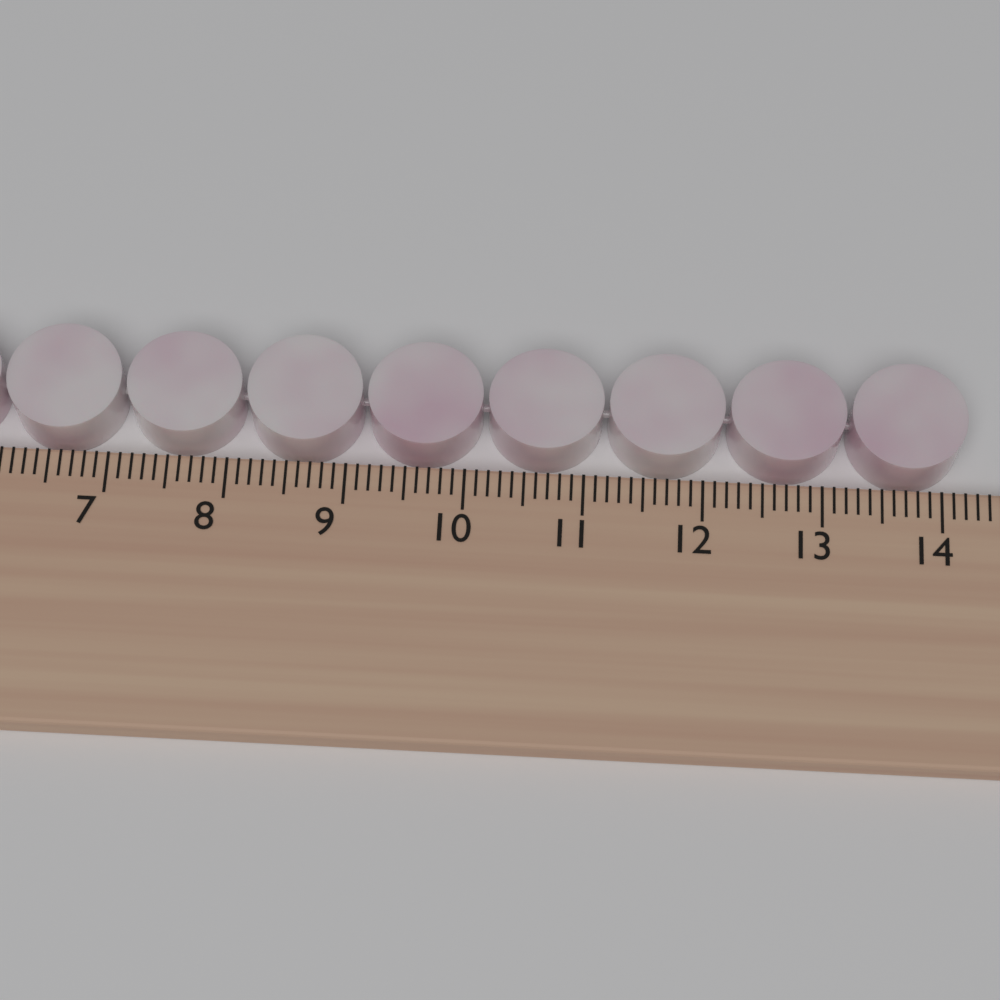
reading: 14.2 cm
